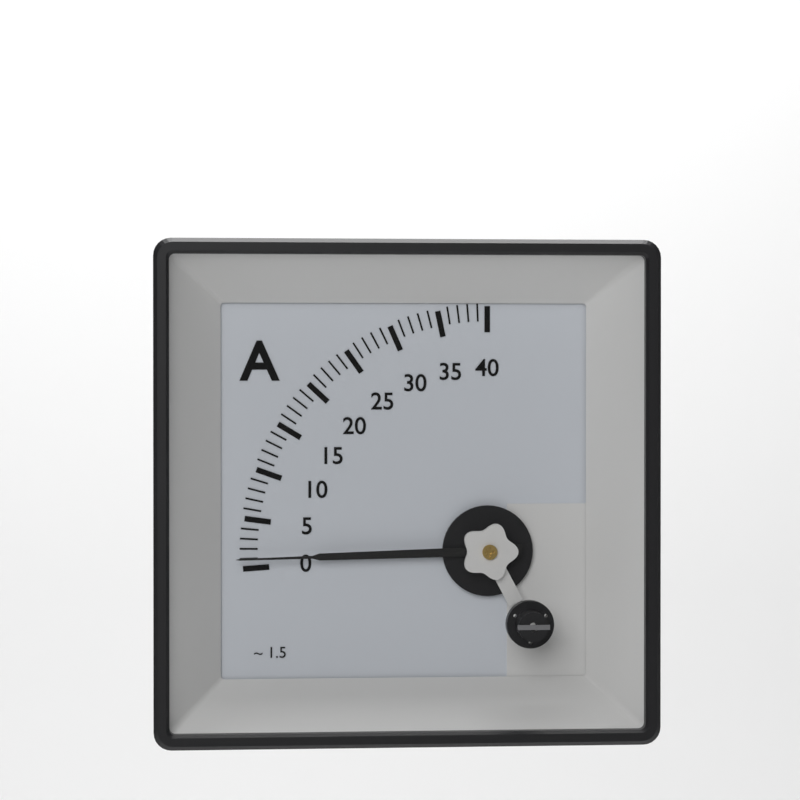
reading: 1 A
